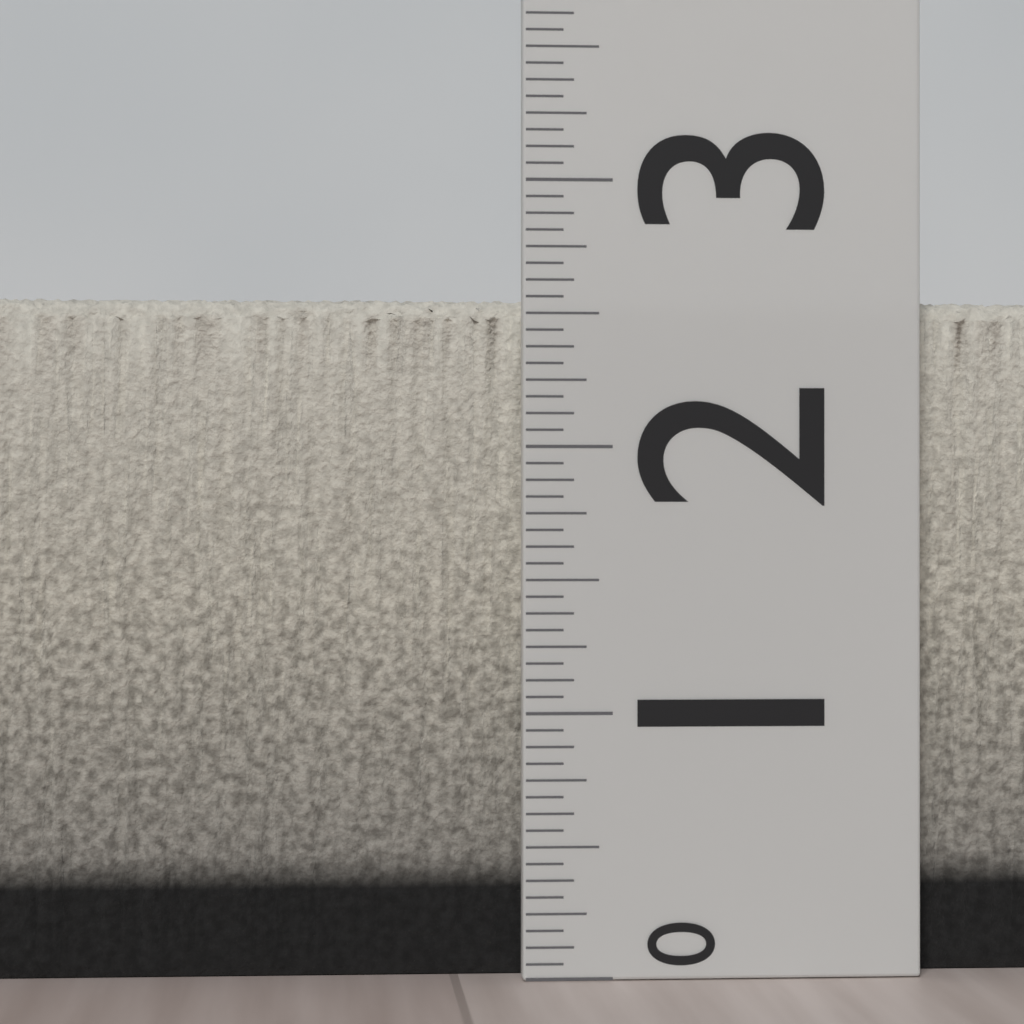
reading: 2.5625 (no unit)
